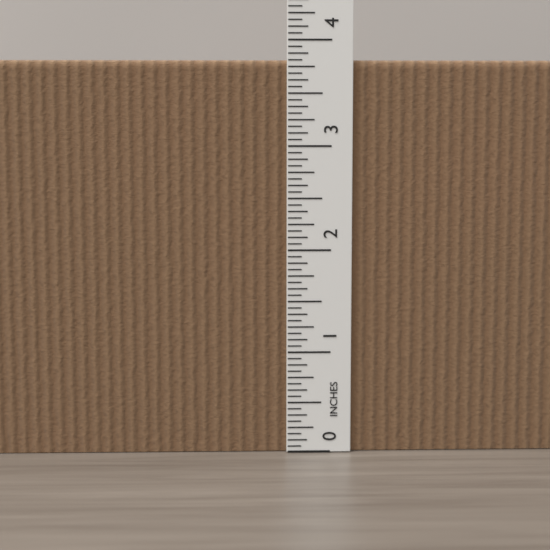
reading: 3.8125 in
